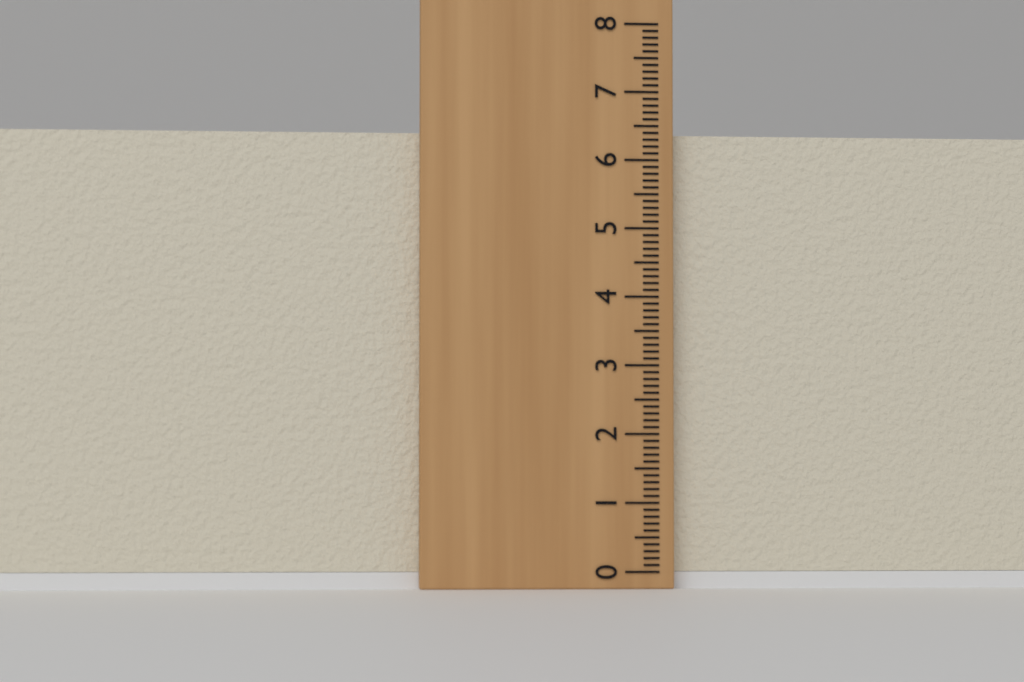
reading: 6.4 (no unit)
